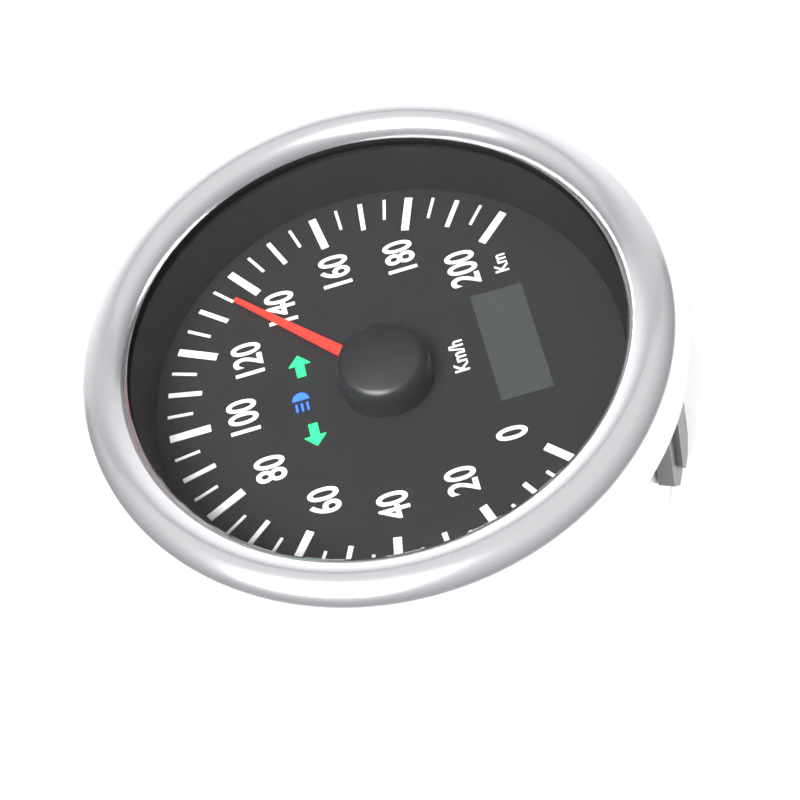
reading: 135 km/h
